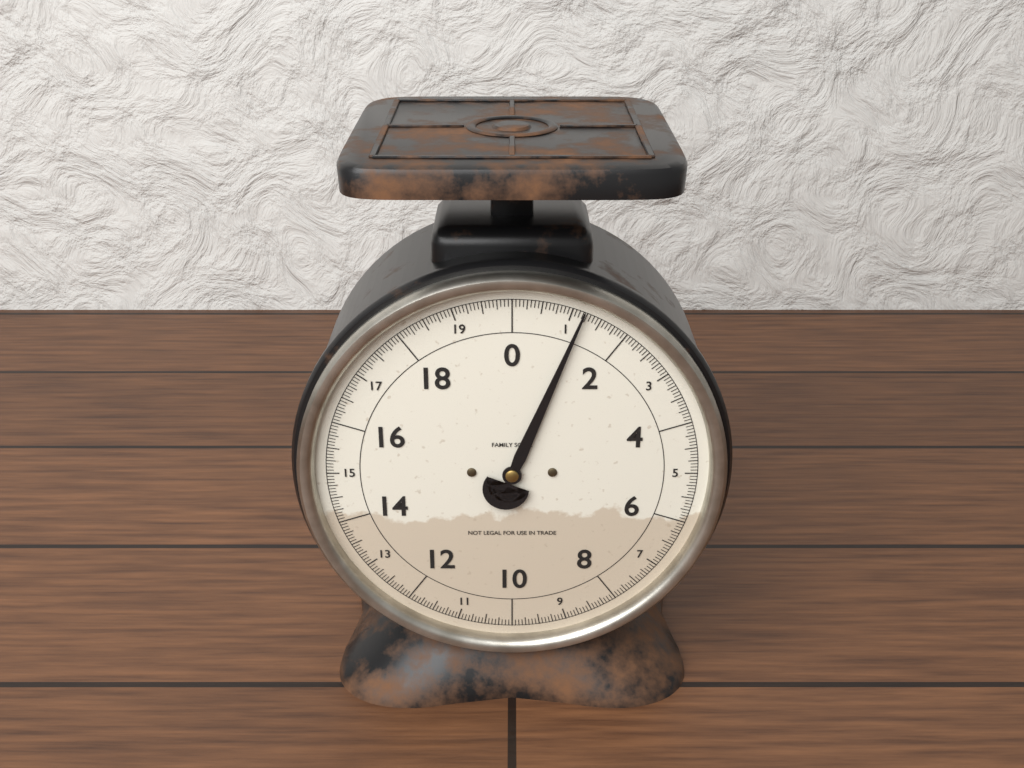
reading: 1.2000 (no unit)
